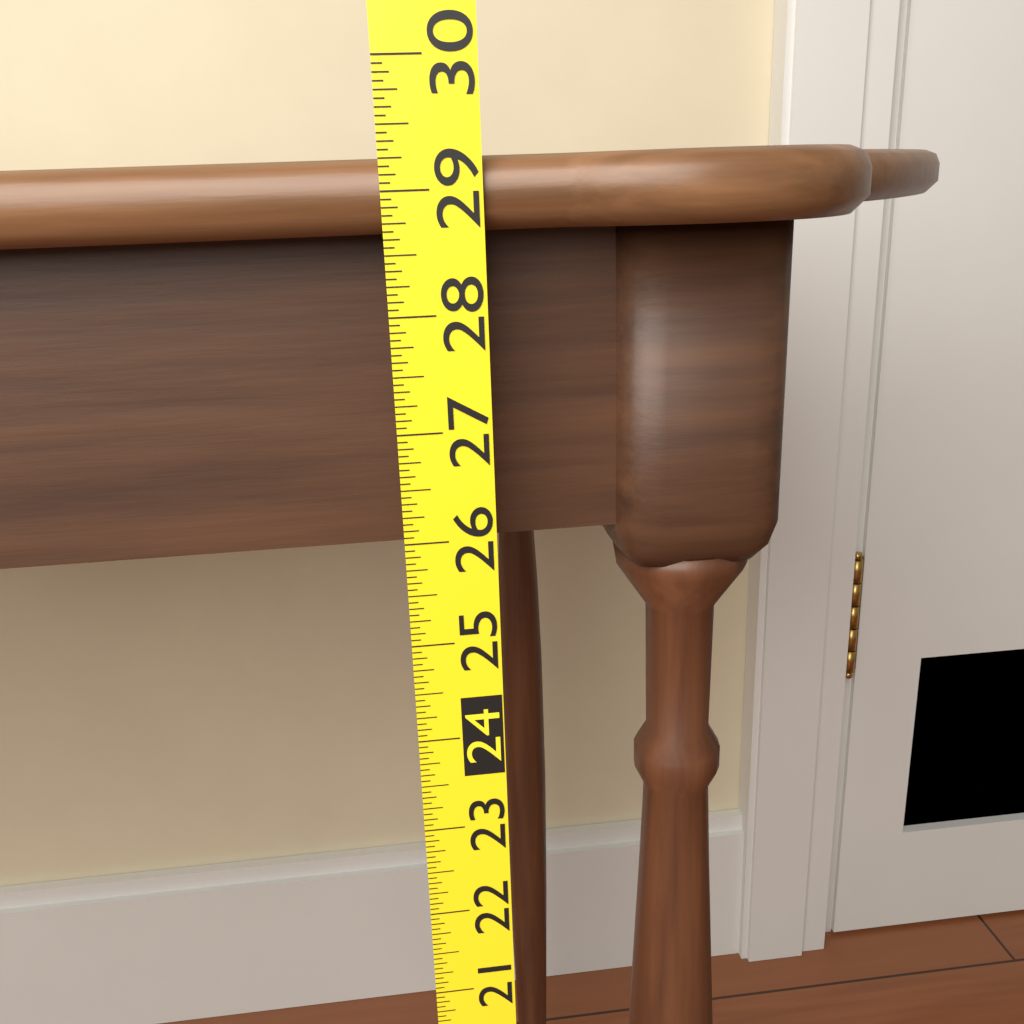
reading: 29.2500 (no unit)
